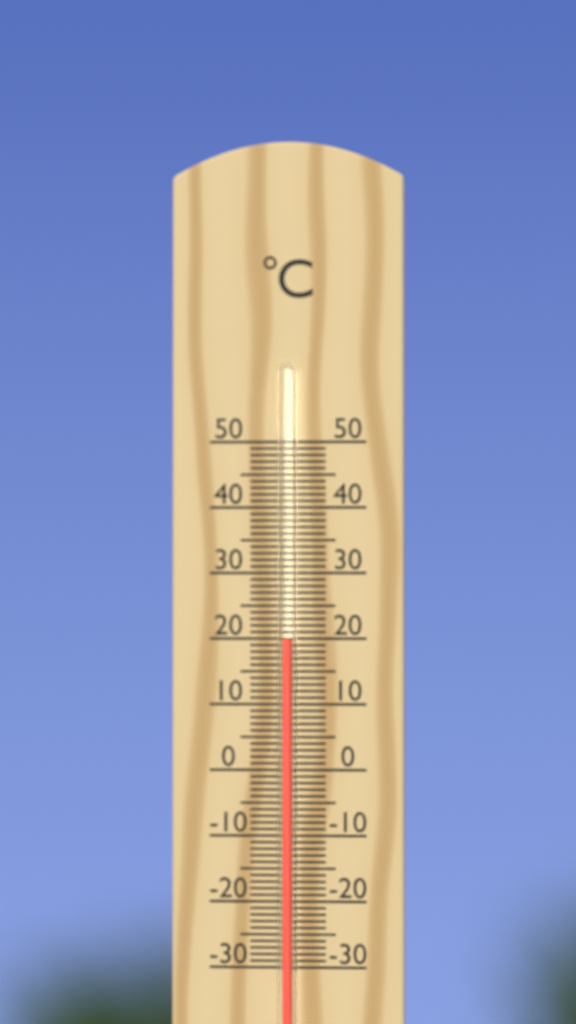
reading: 20 °C
